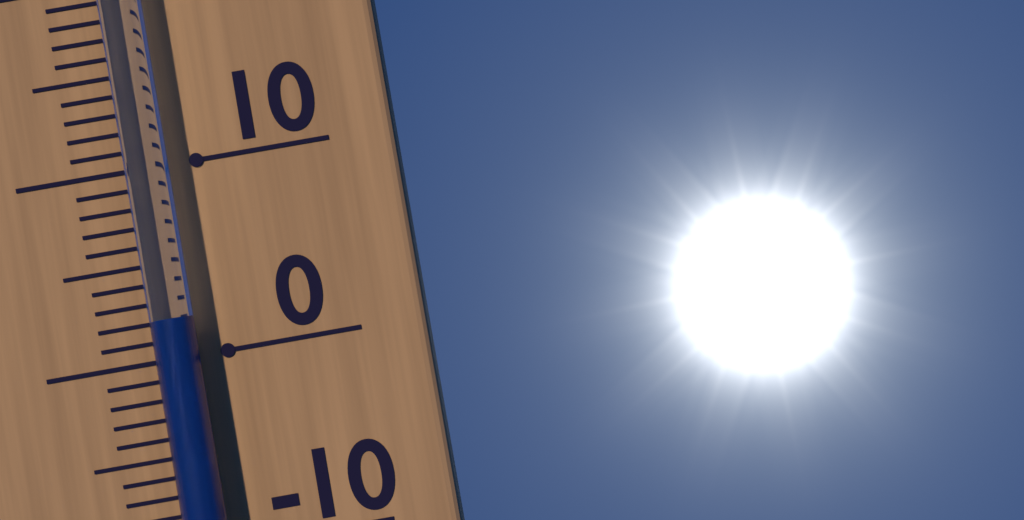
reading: 2 °C
